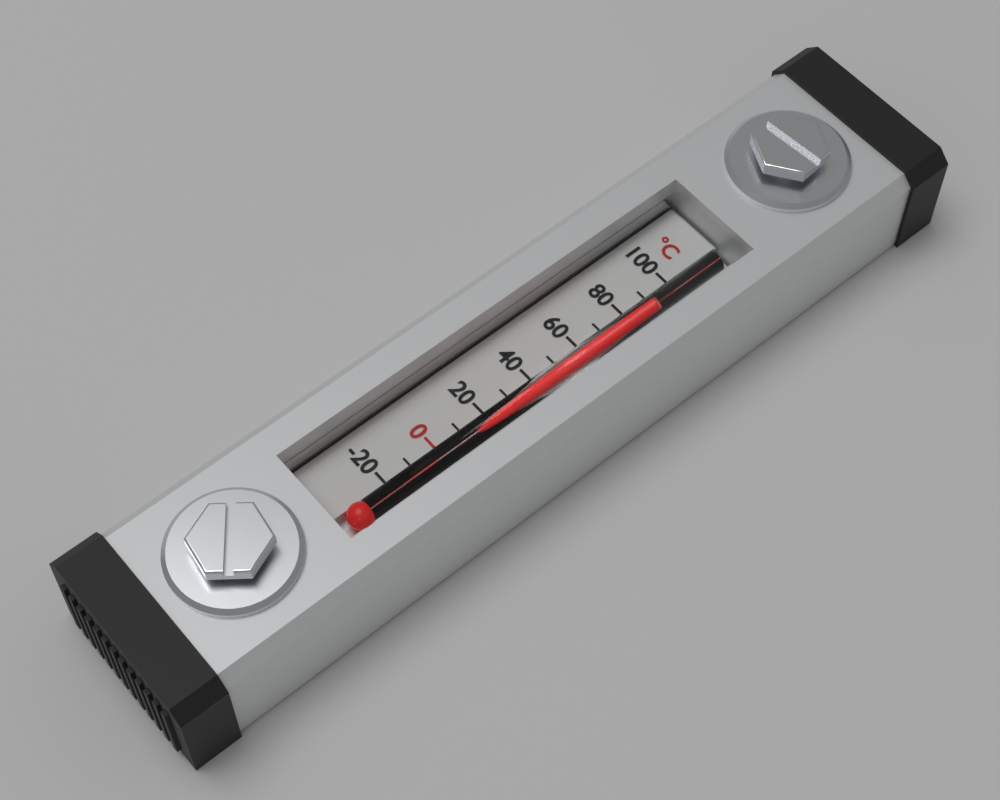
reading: 90 °C
